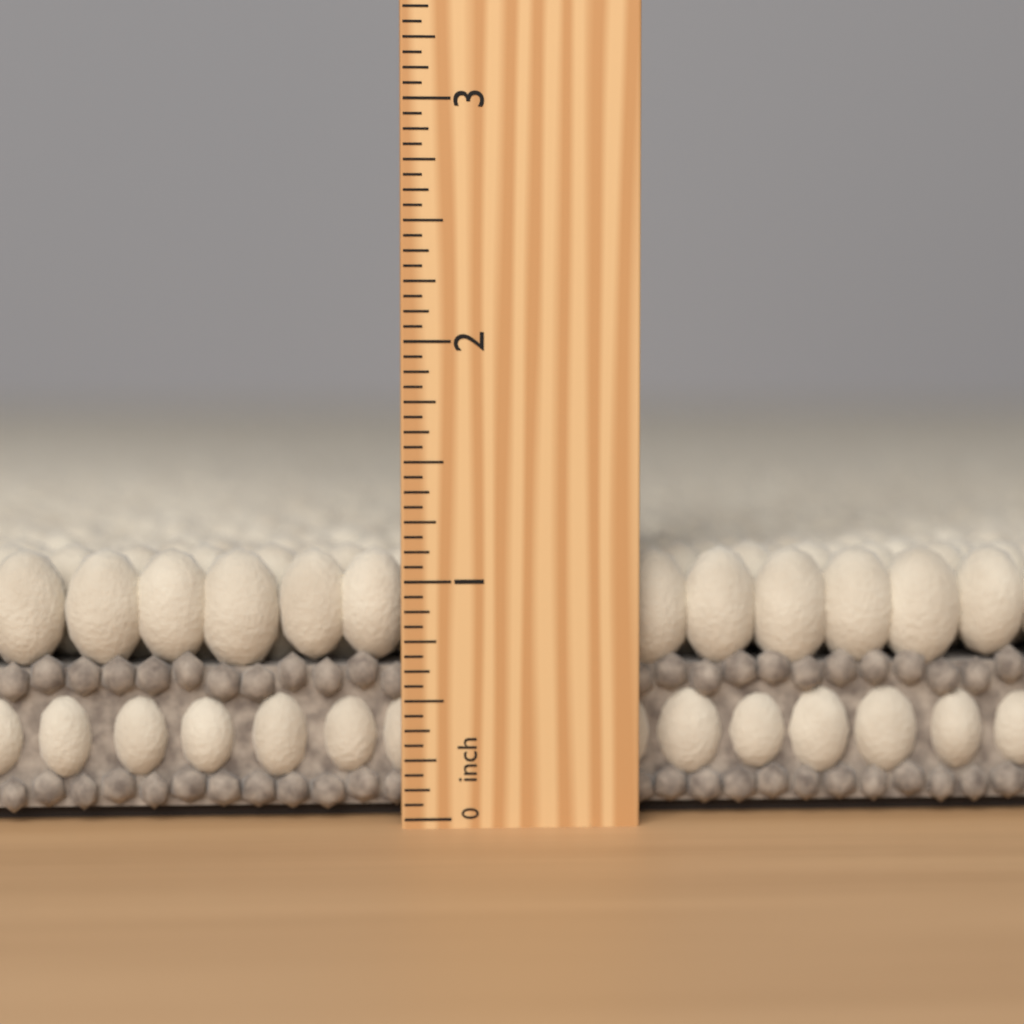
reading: 1.1250 inch
